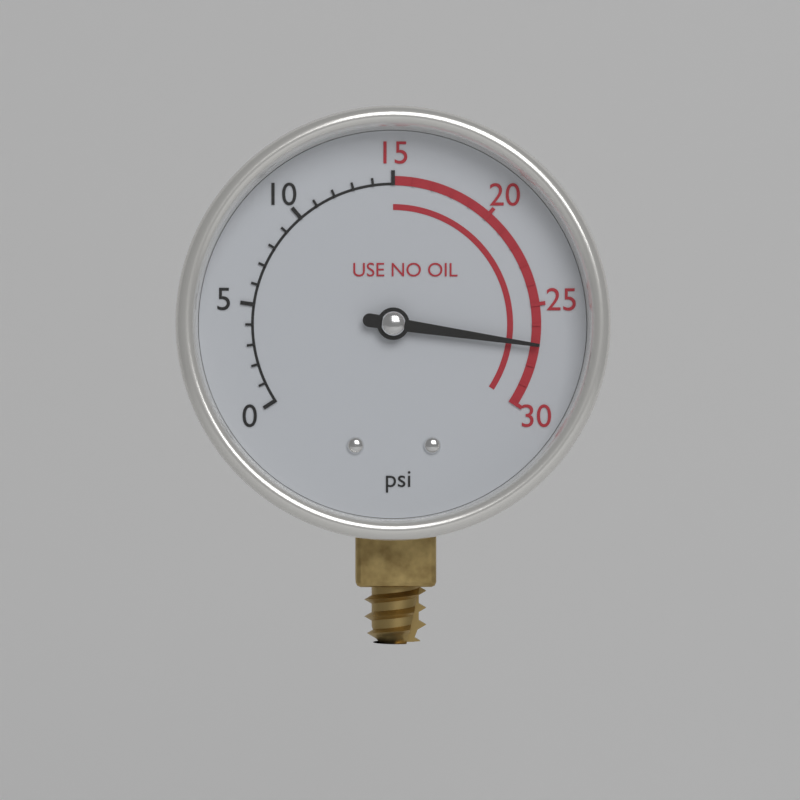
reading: 27 psi
